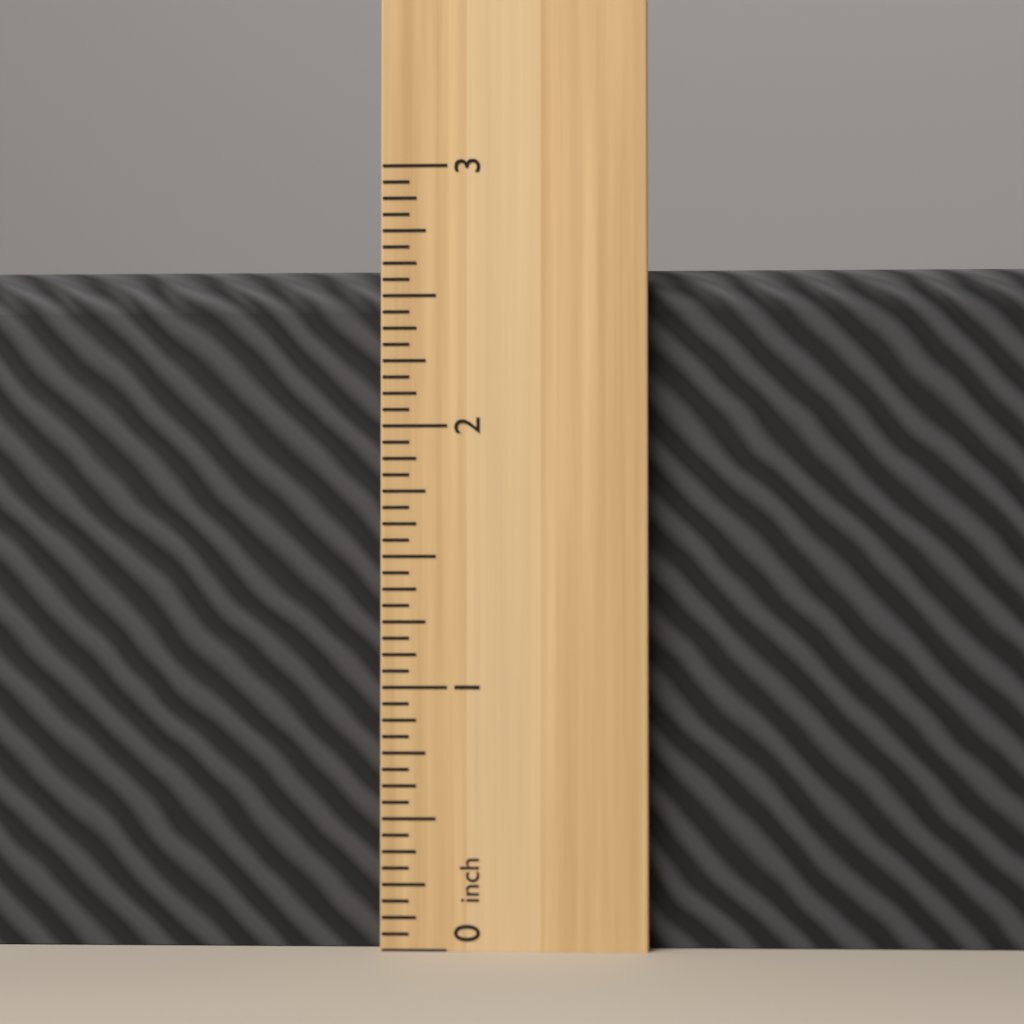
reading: 2.6250 inch
